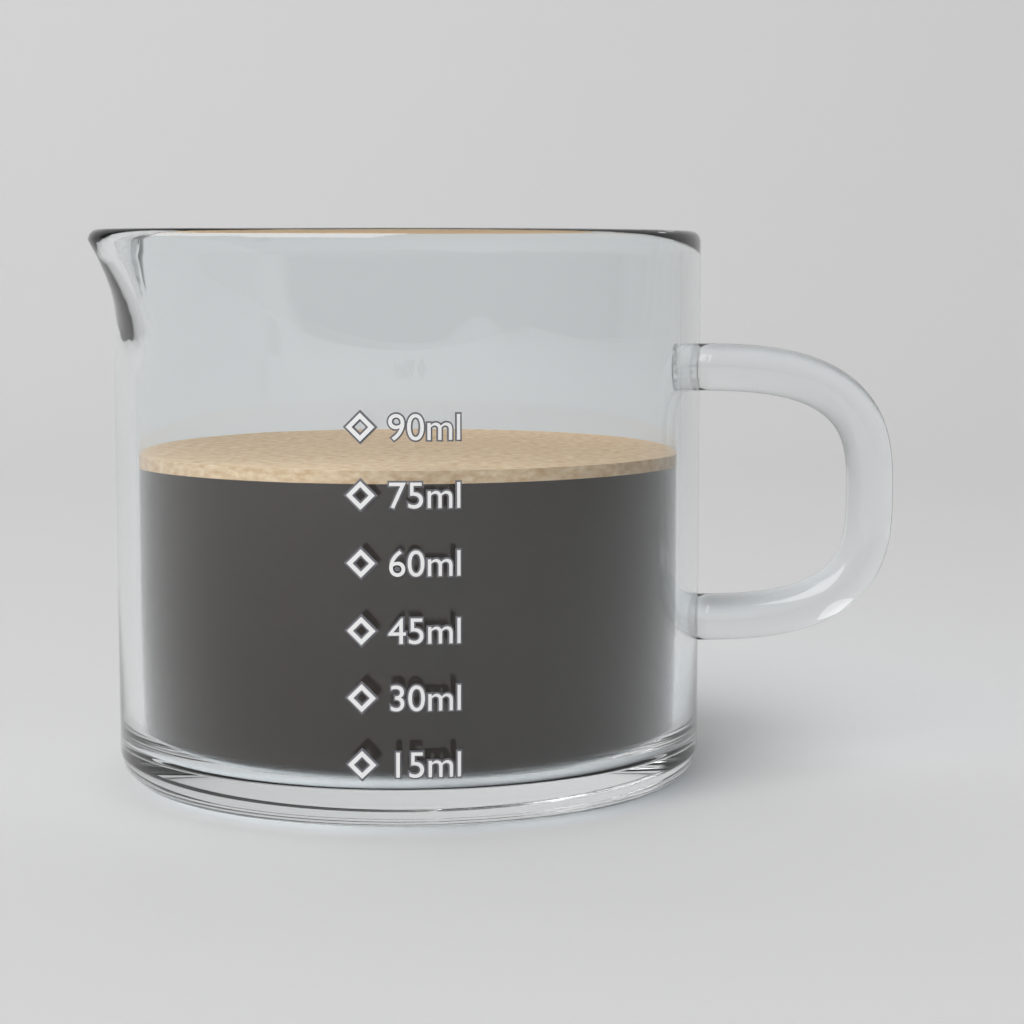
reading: 80 ml
